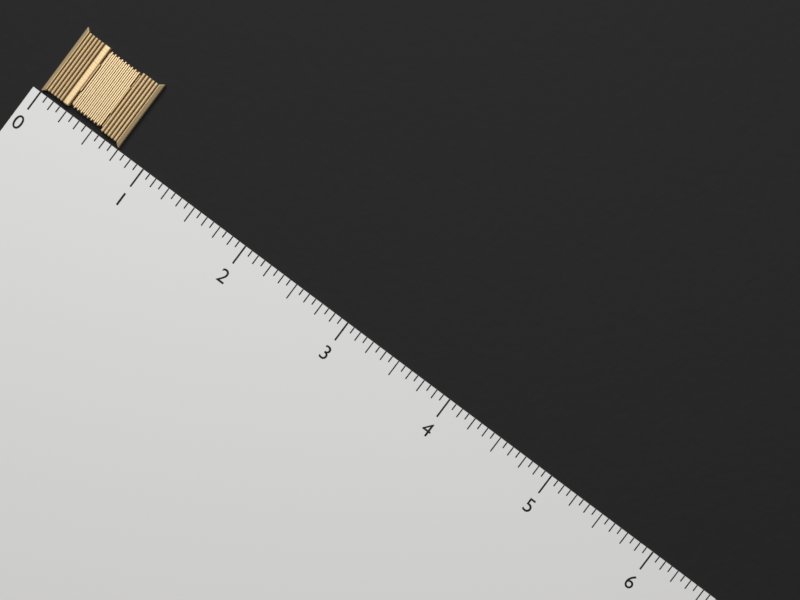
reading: 0.7500 (no unit)
